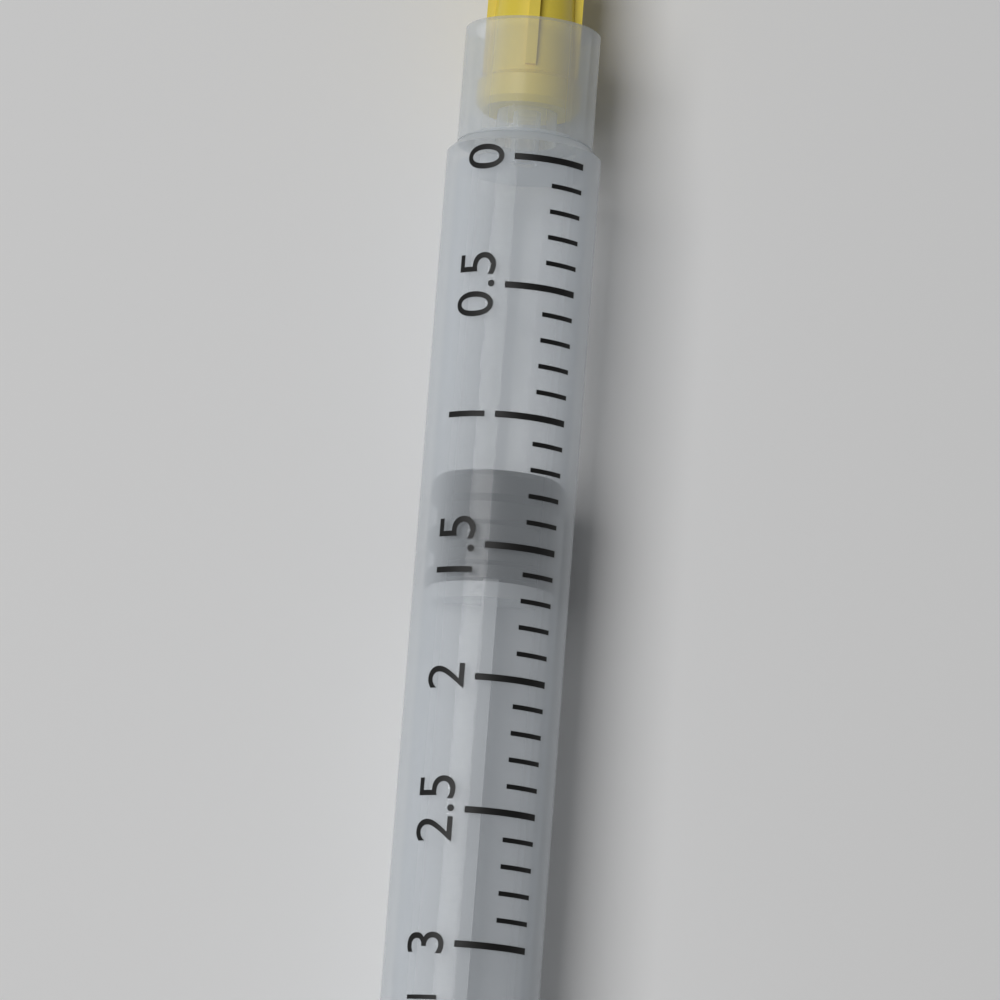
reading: 1.2 ml
